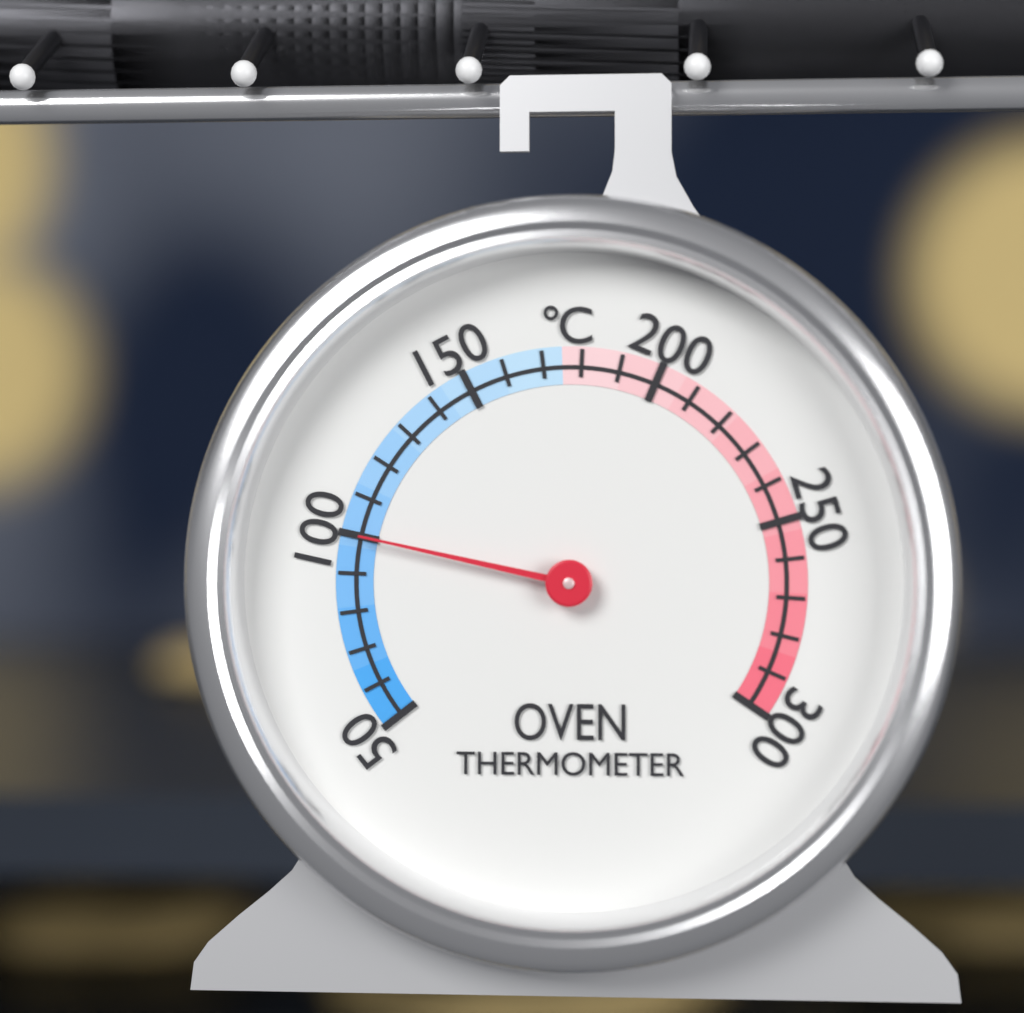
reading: 100 °C
